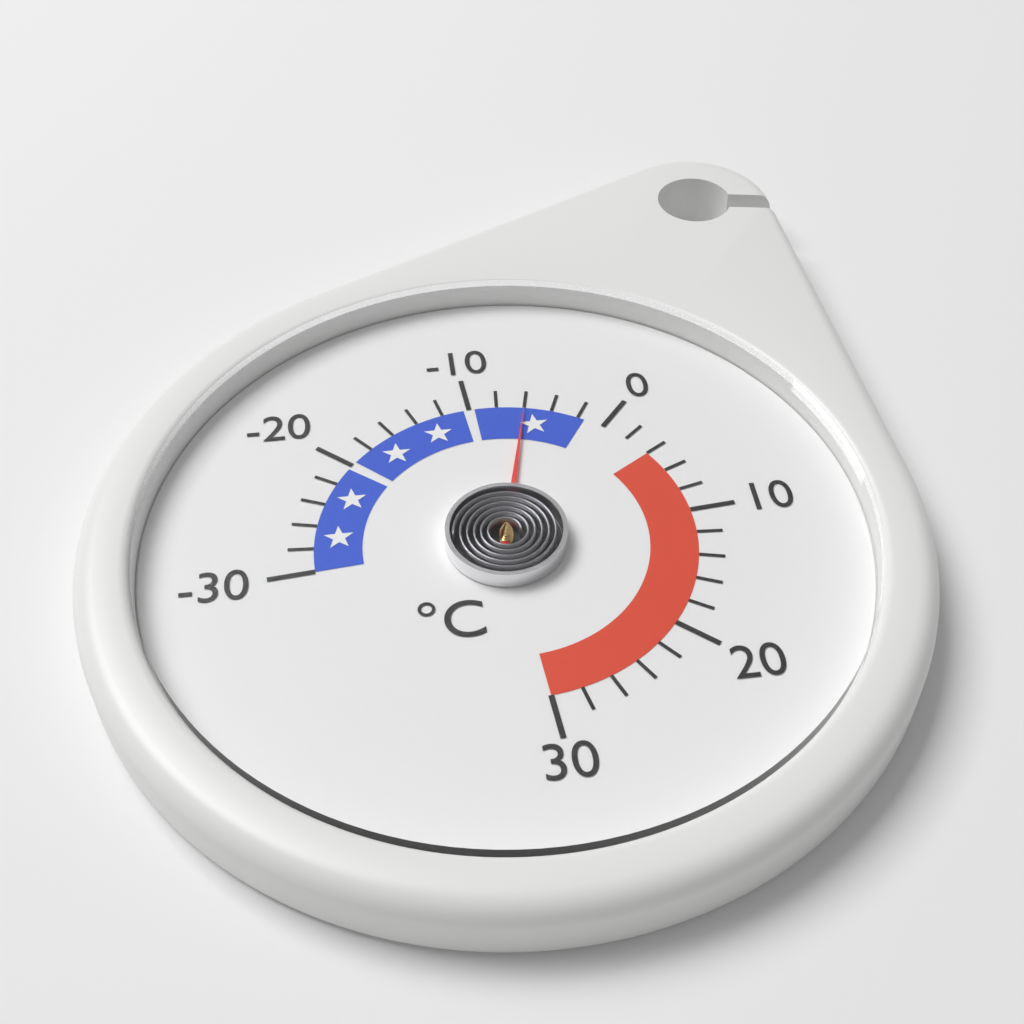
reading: -6 °C
